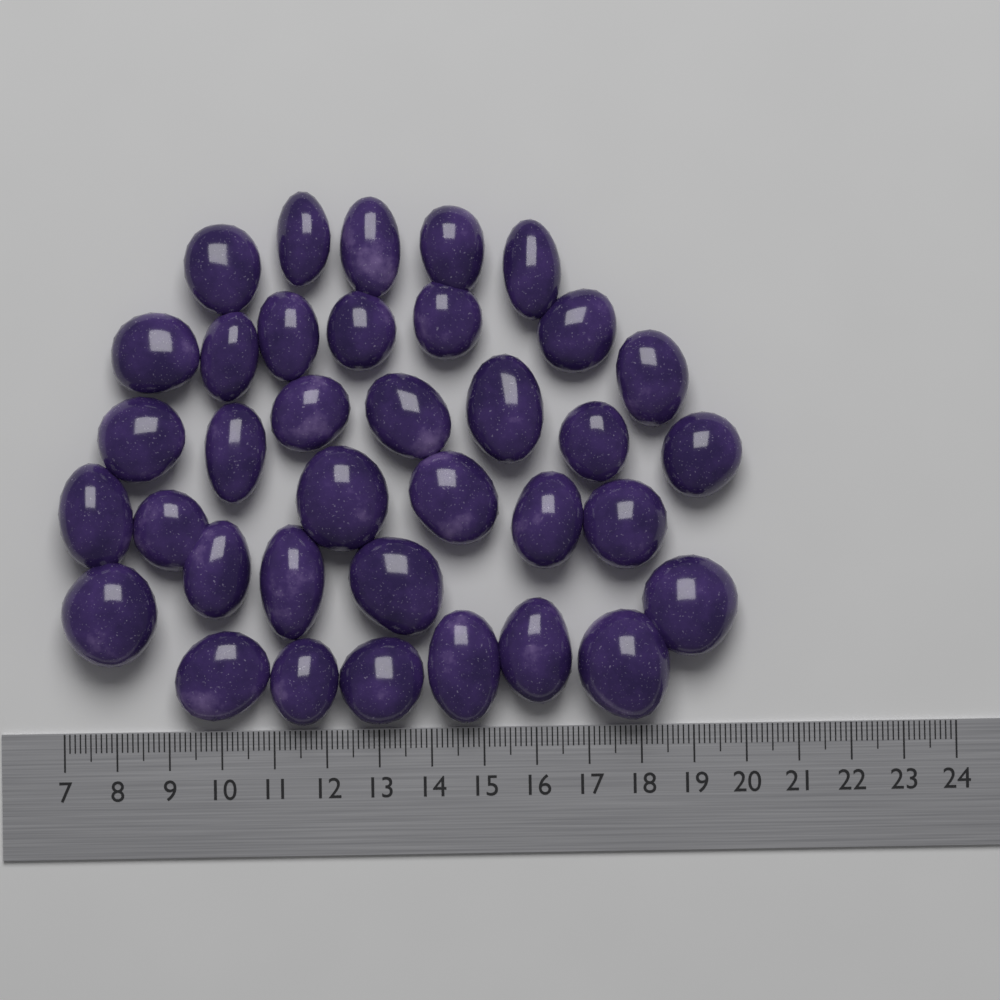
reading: 20.0 (no unit)
